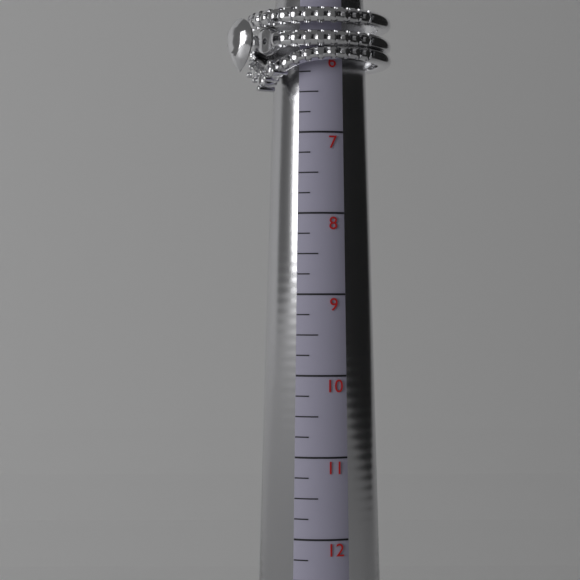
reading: 6.50 (no unit)
